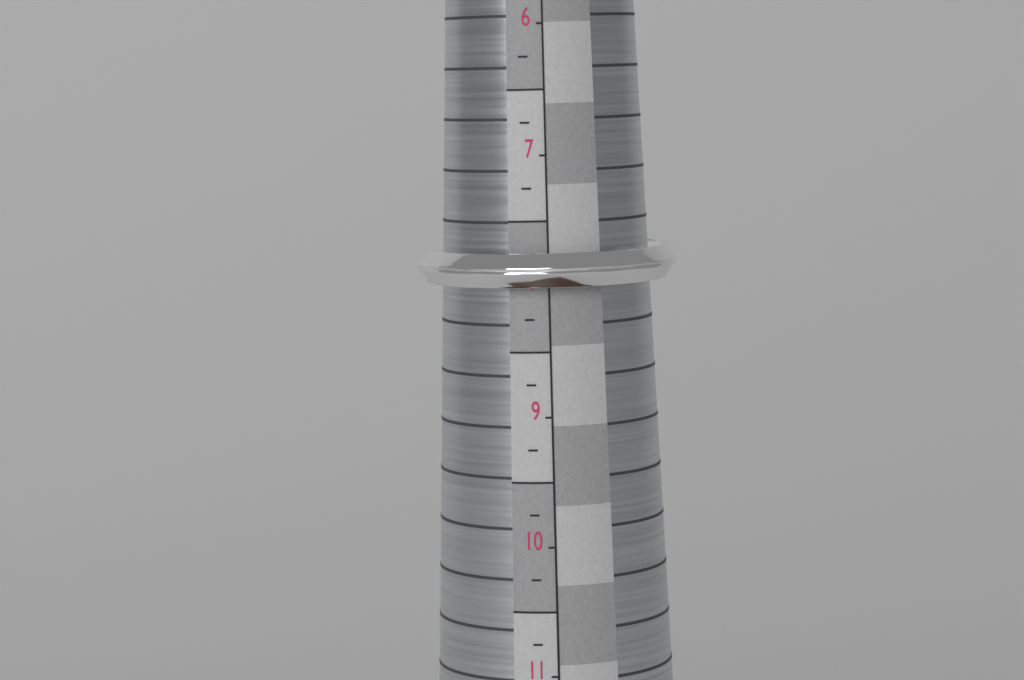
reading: 8.00 (no unit)
